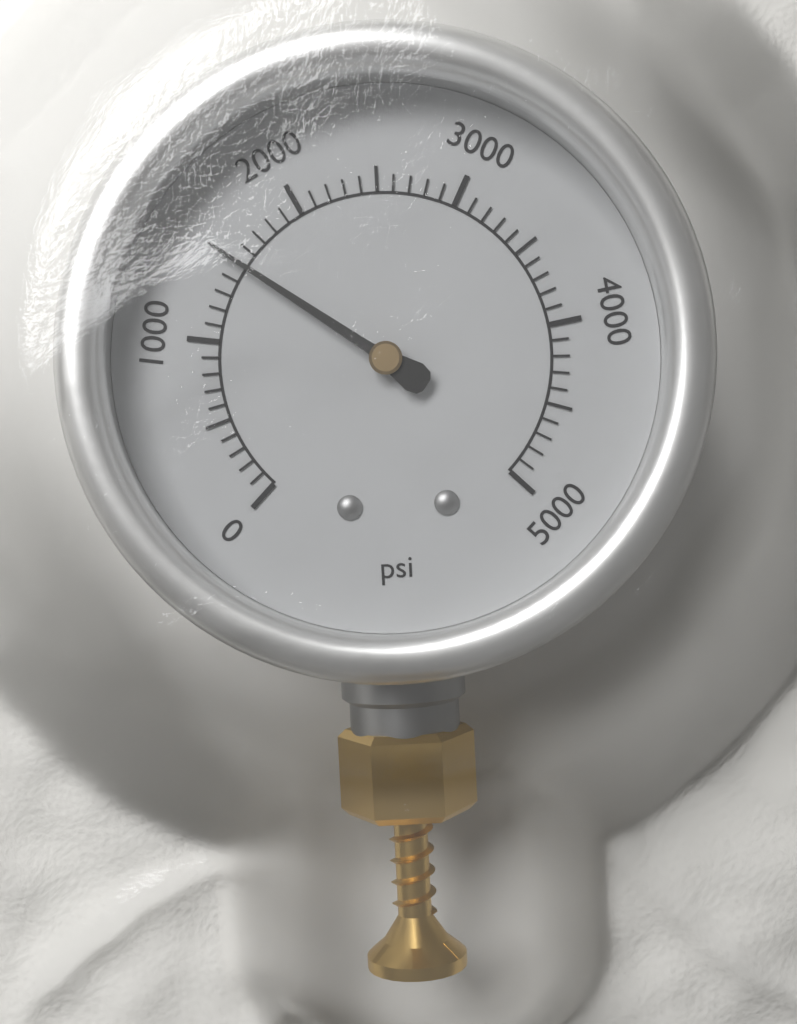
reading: 1500 psi
